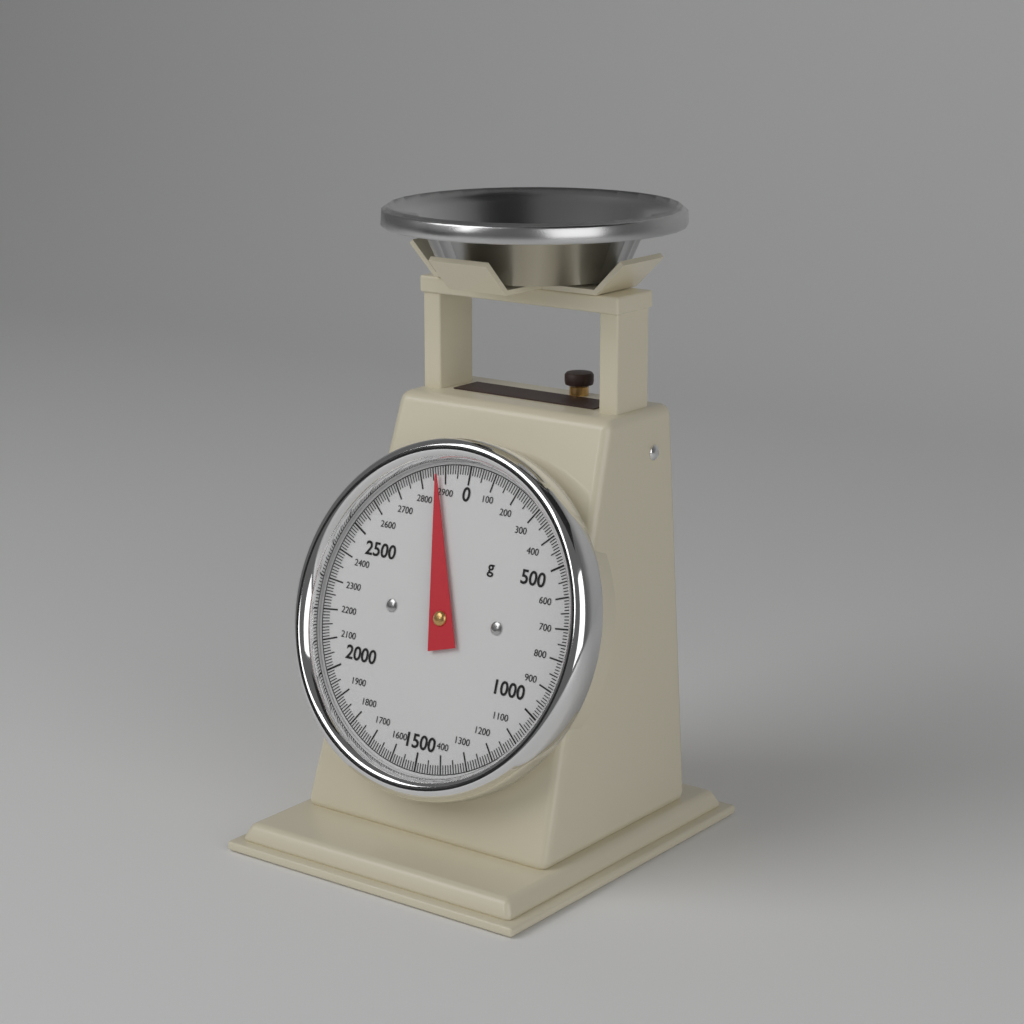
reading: 2870 g
